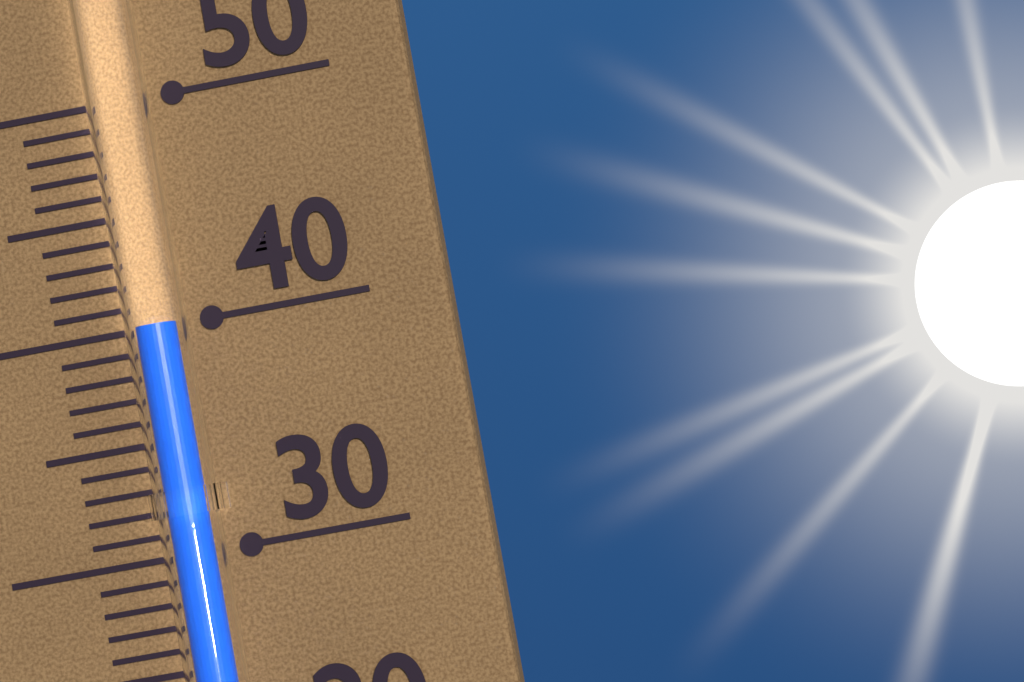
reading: 40 (no unit)
